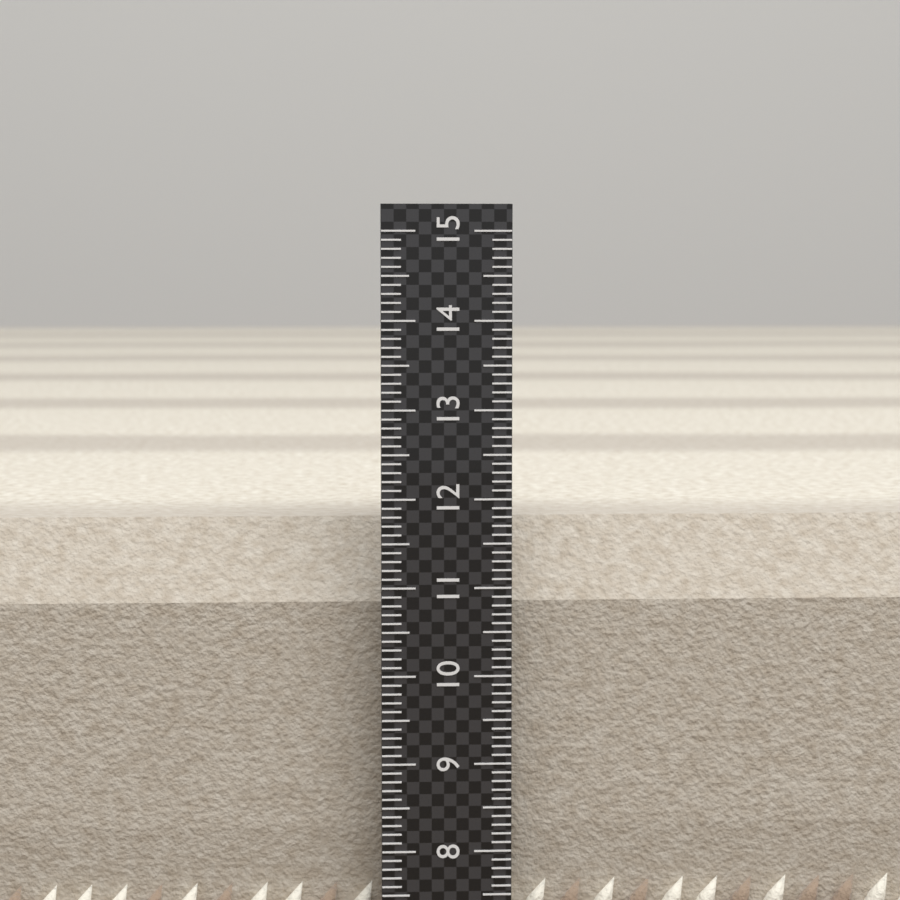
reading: 11.7 (no unit)
